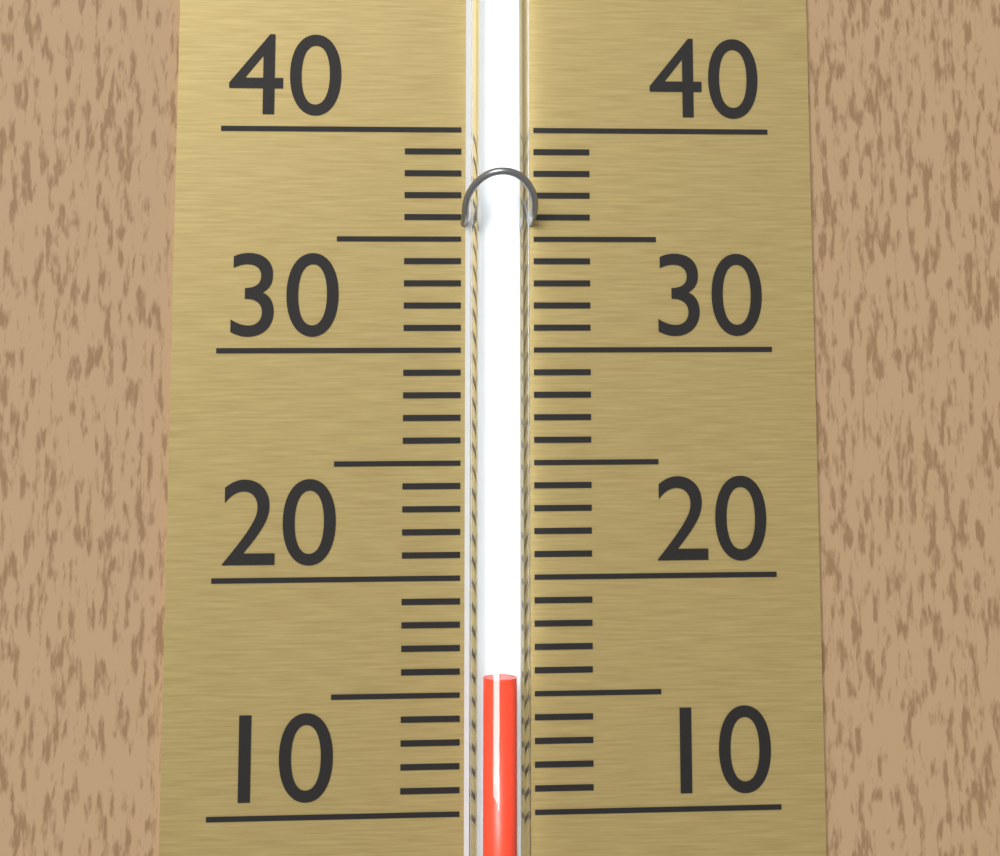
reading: 16 (no unit)
